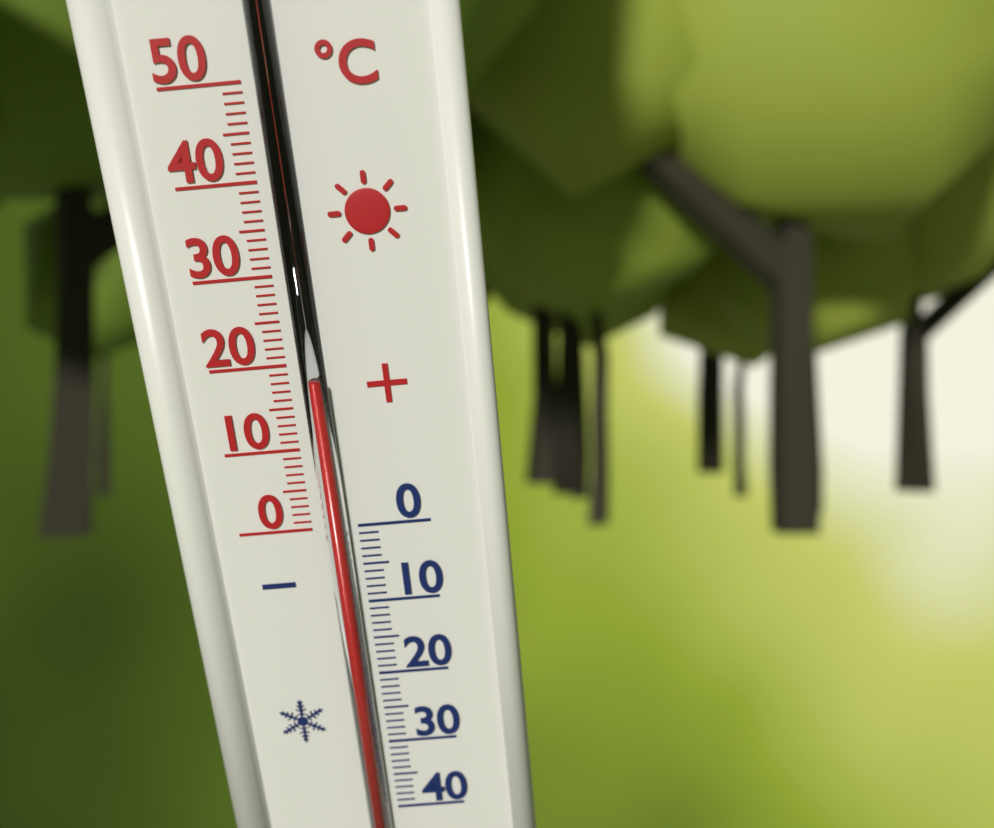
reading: 18 °C
